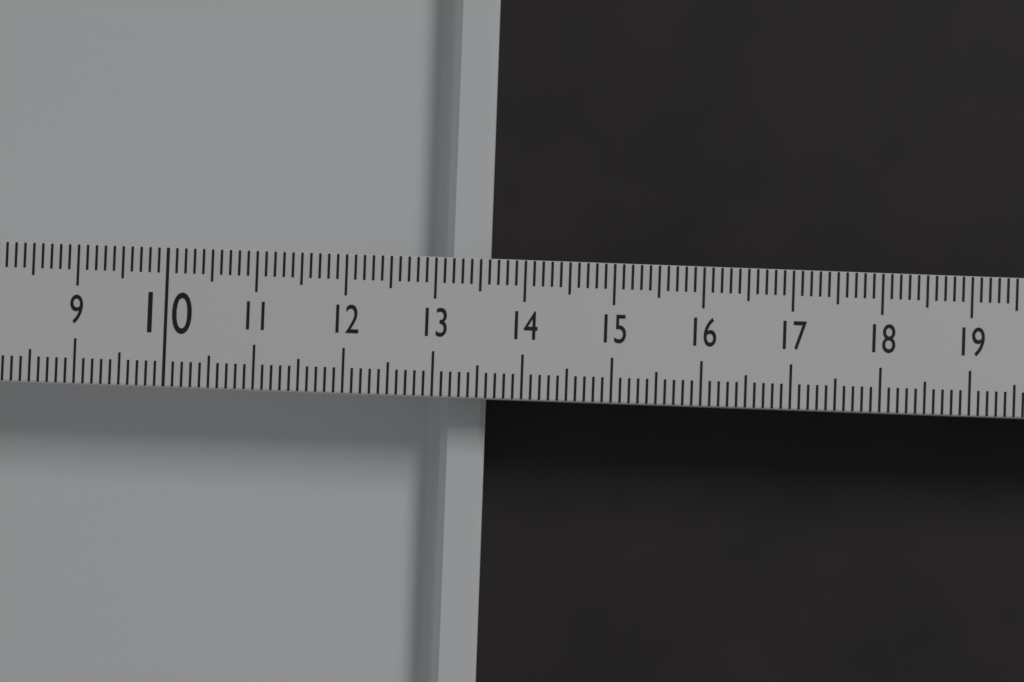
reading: 13.6 (no unit)
